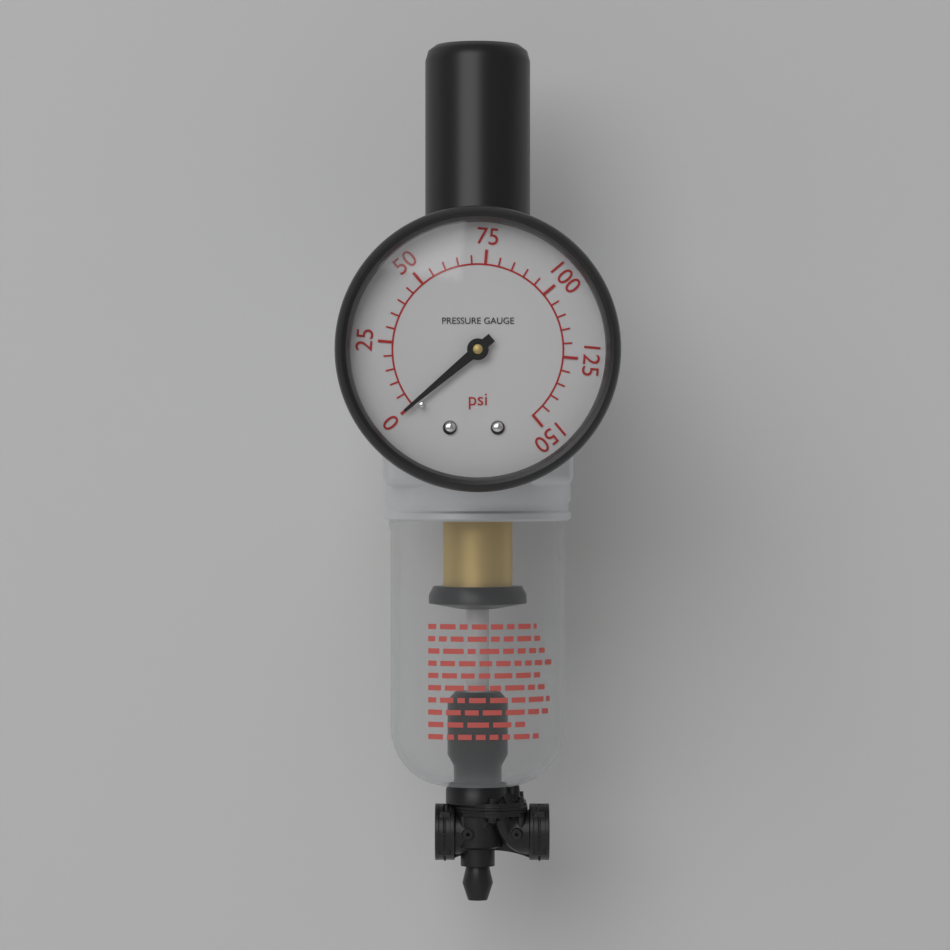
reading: 0 psi
